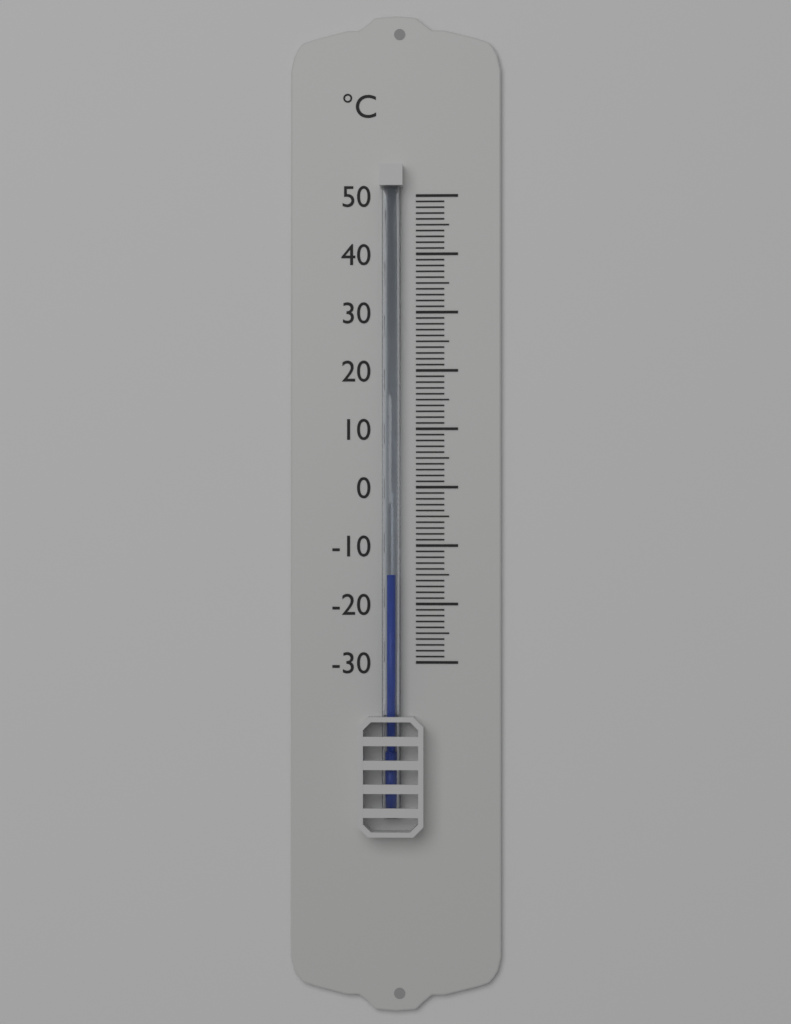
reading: -15 °C
